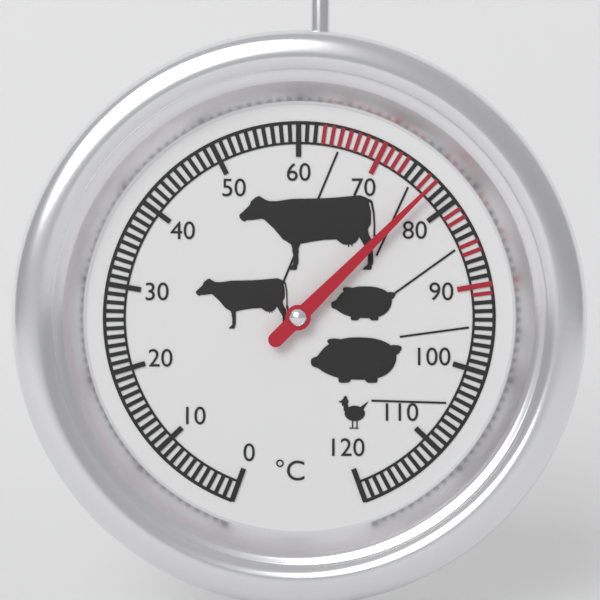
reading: 77 °C
